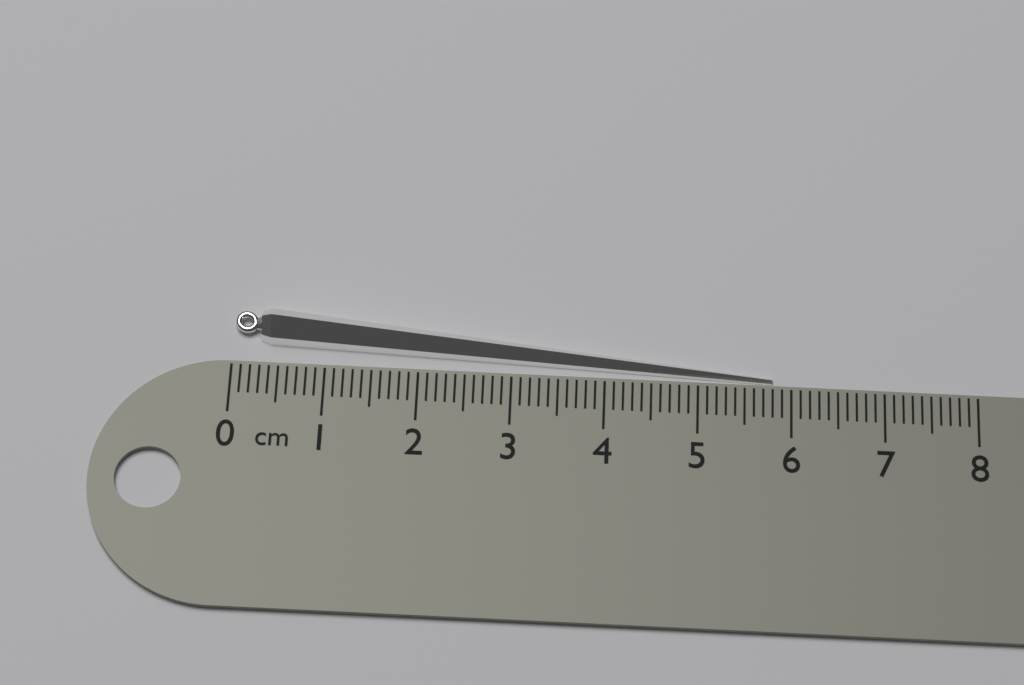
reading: 5.8 cm
